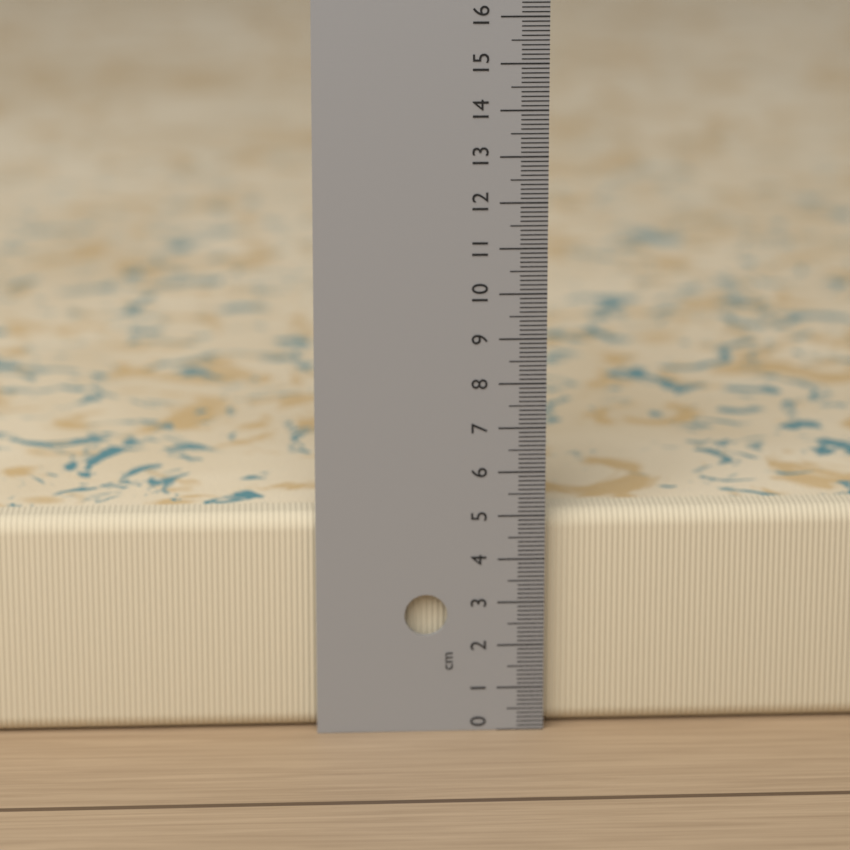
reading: 5.0 cm
